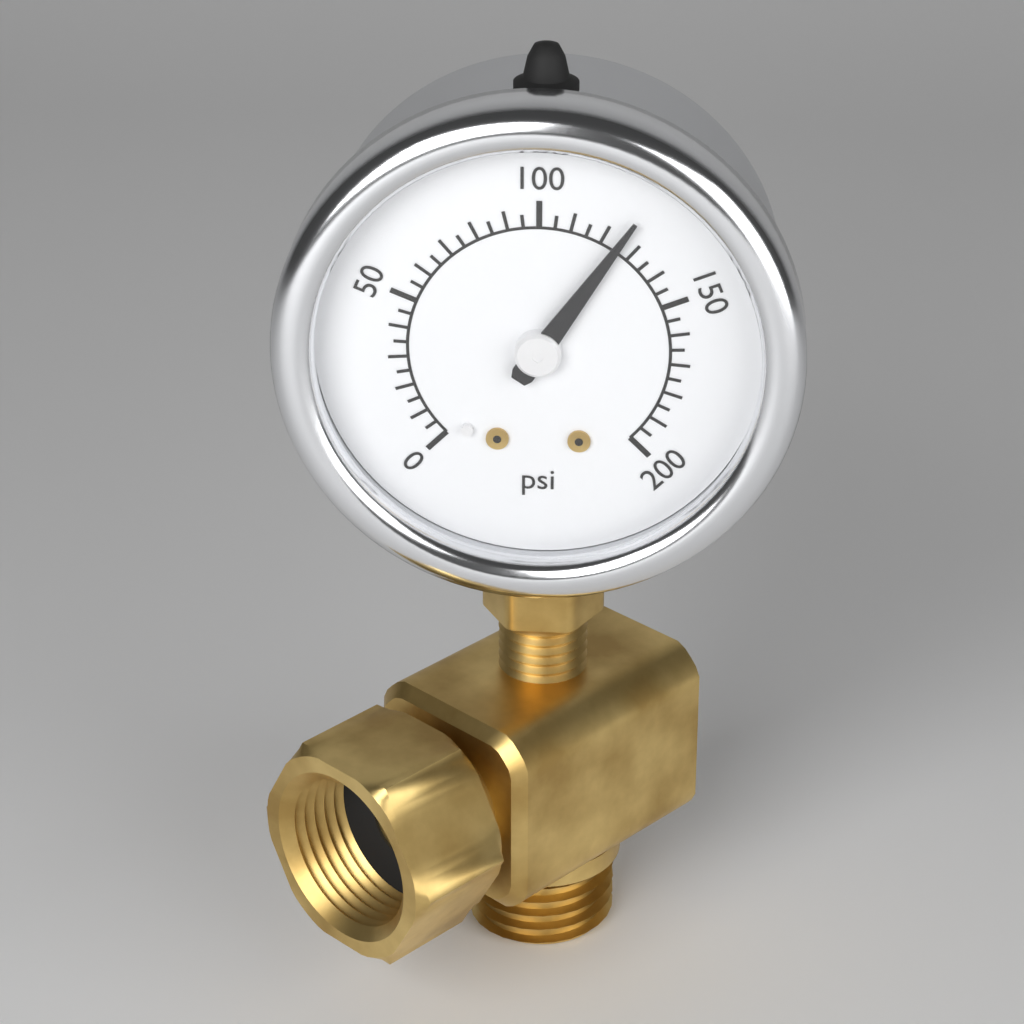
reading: 125 psi
